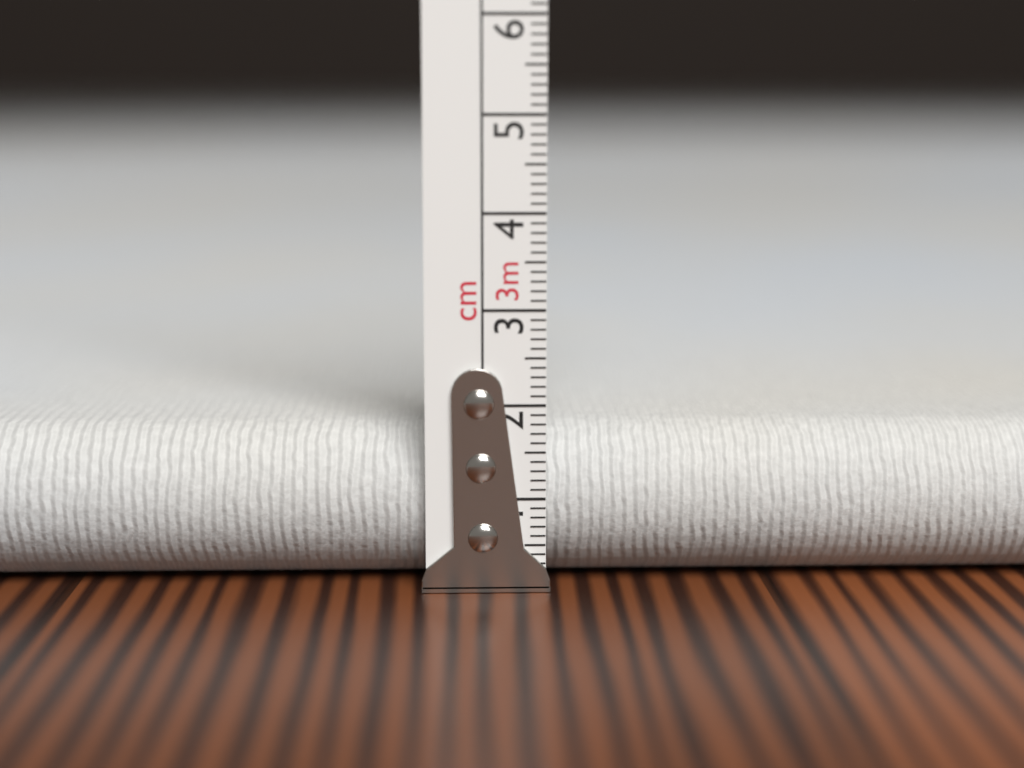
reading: 1.7 cm
